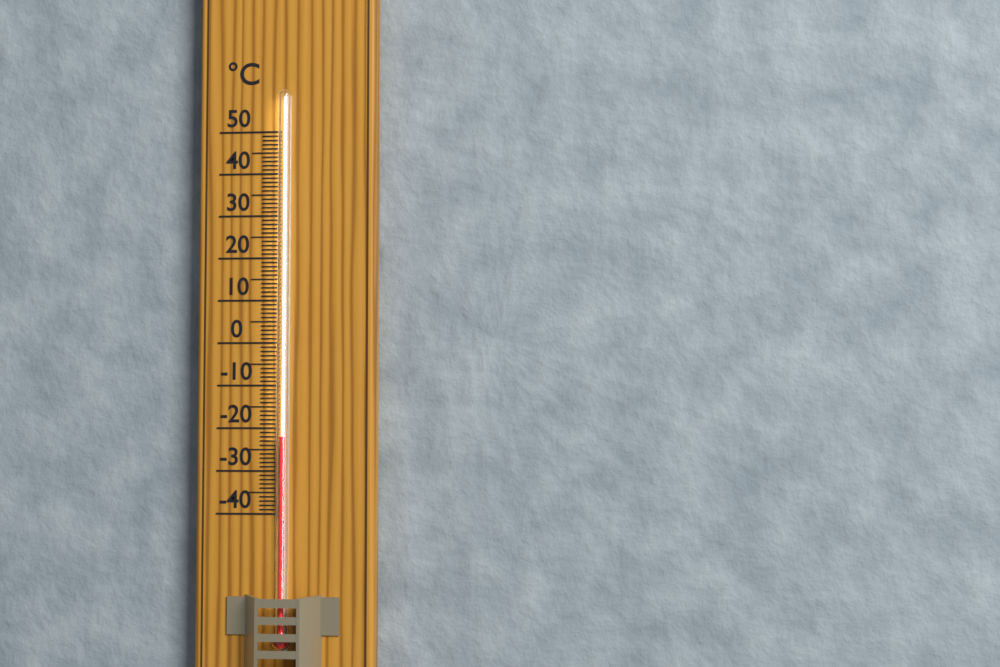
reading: -22 °C
